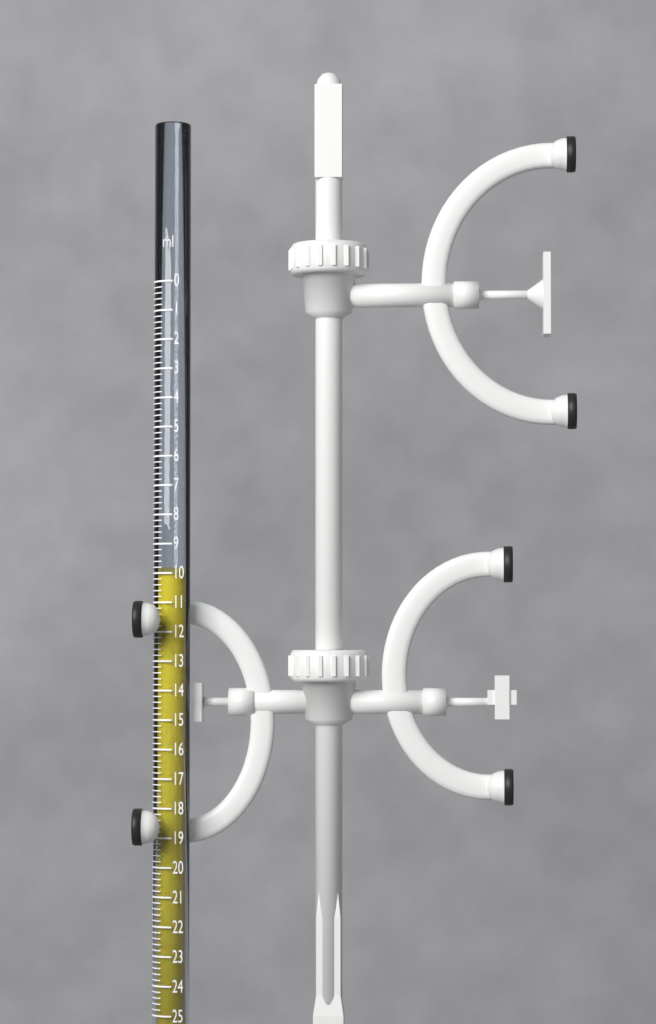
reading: 10.0 ml
